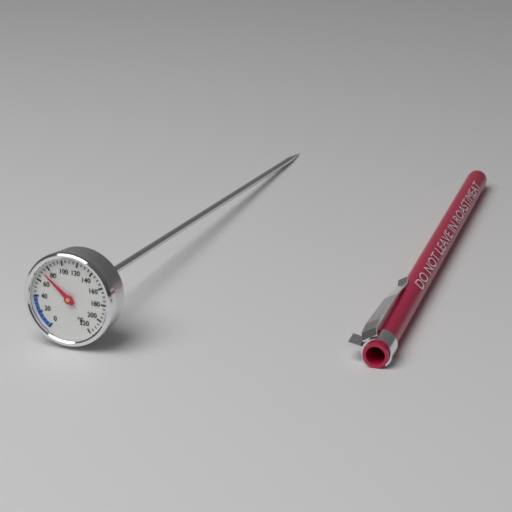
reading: 72 °F
